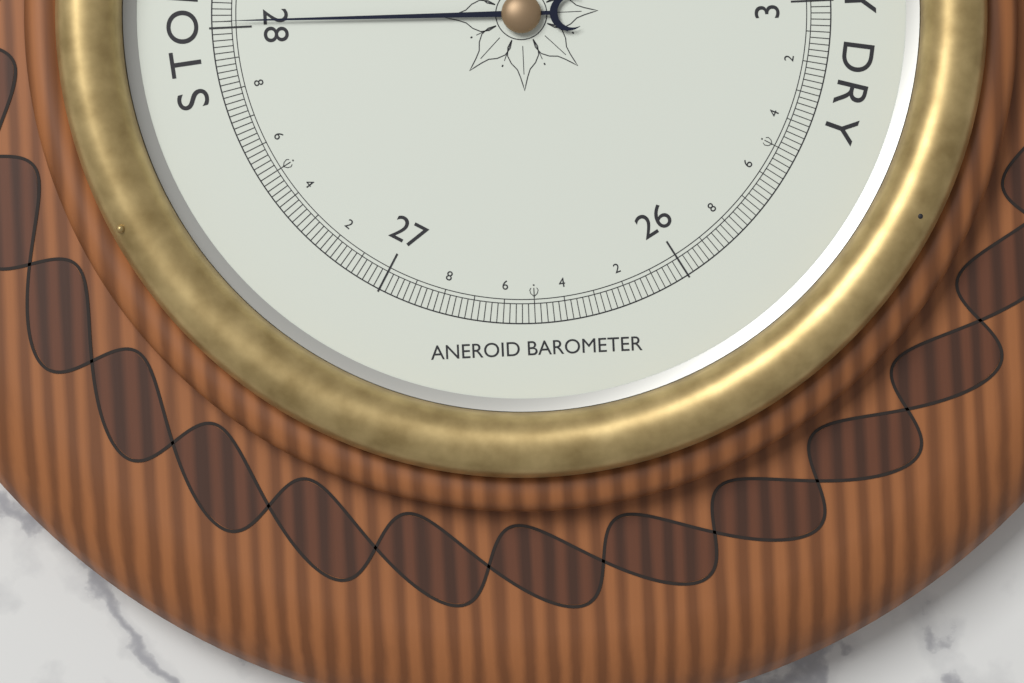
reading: 28.02 inHg
